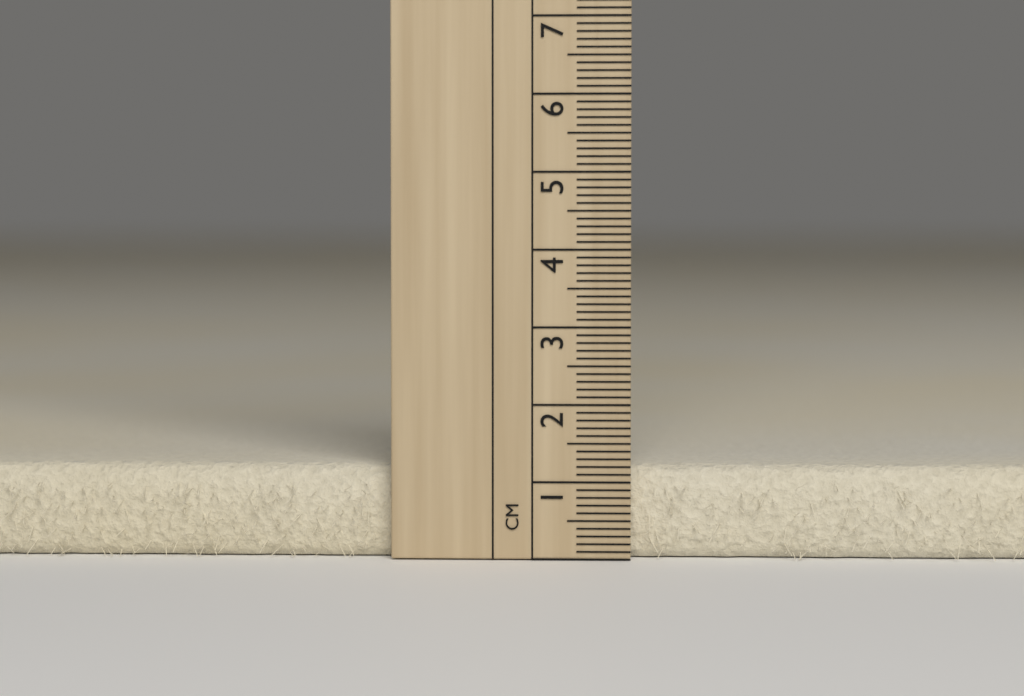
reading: 1.2 cm
